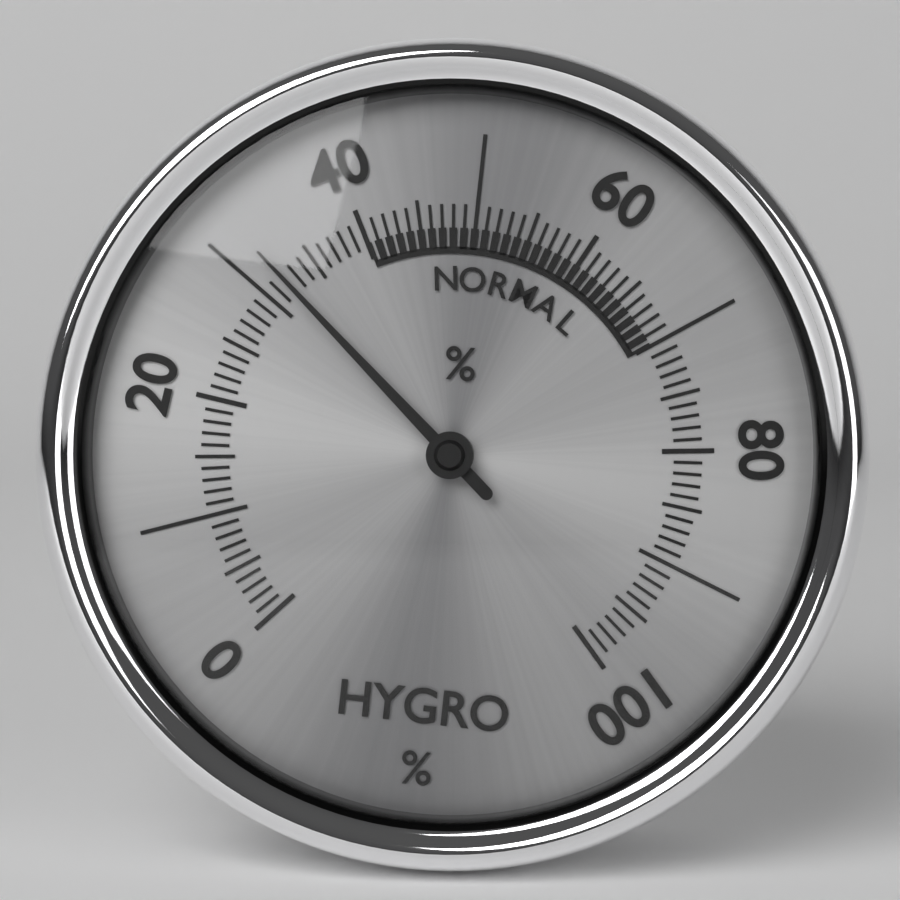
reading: 32 %
